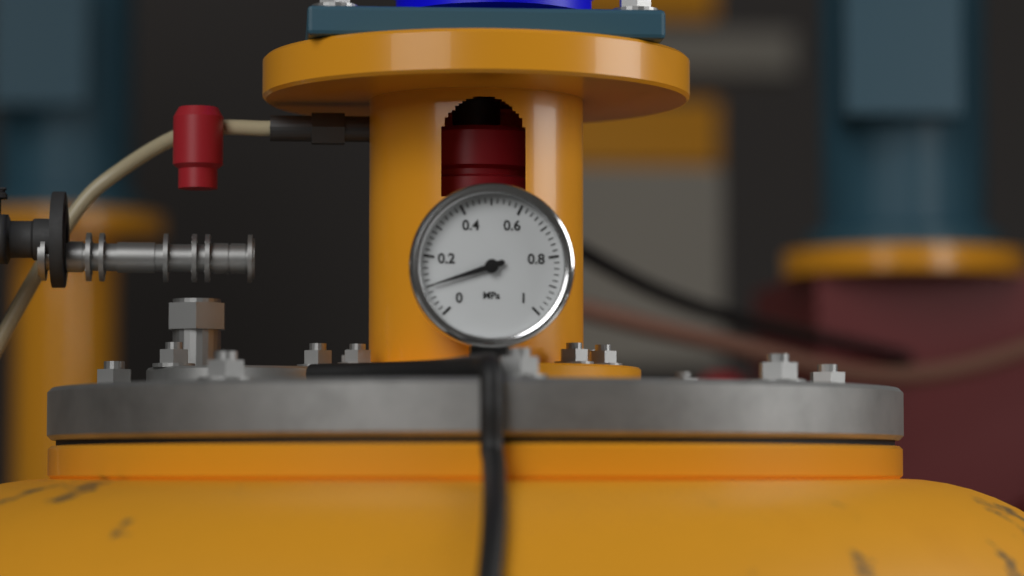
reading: 0.10 MPa
